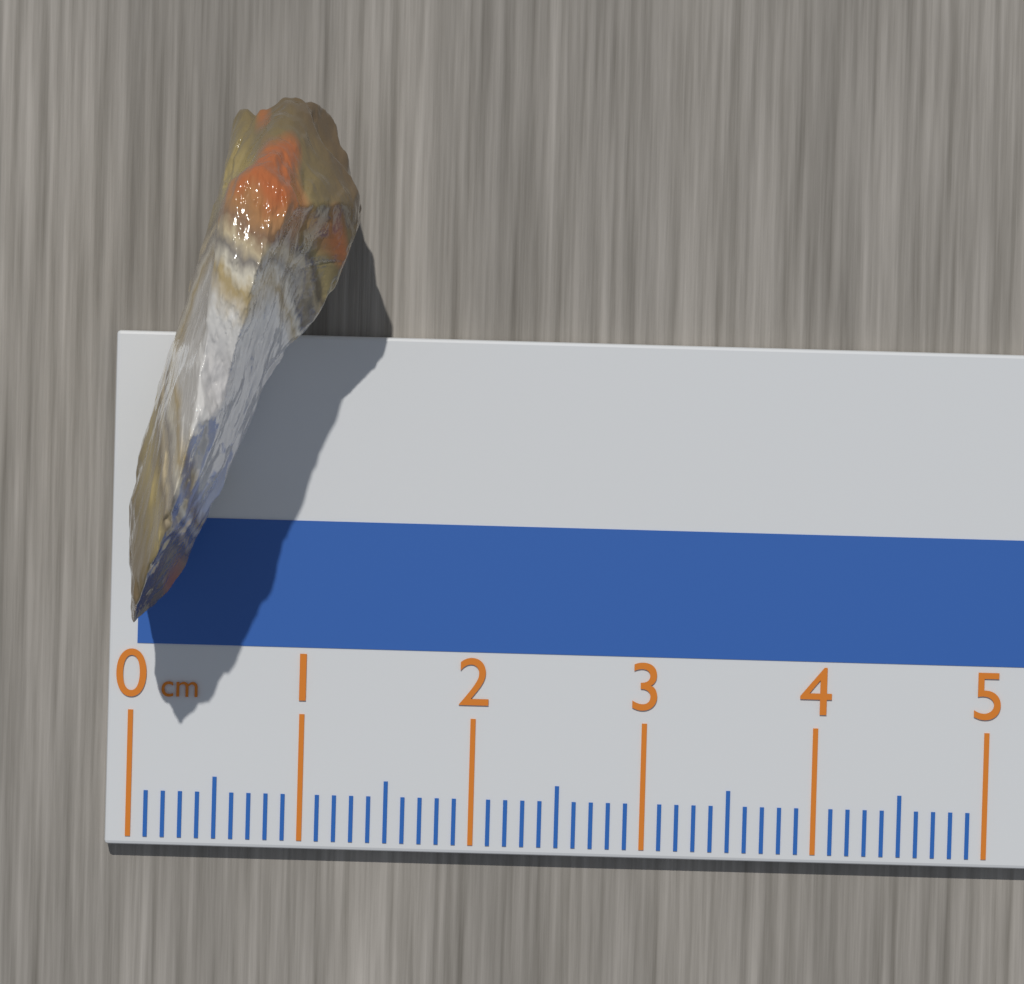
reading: 1.3 cm
